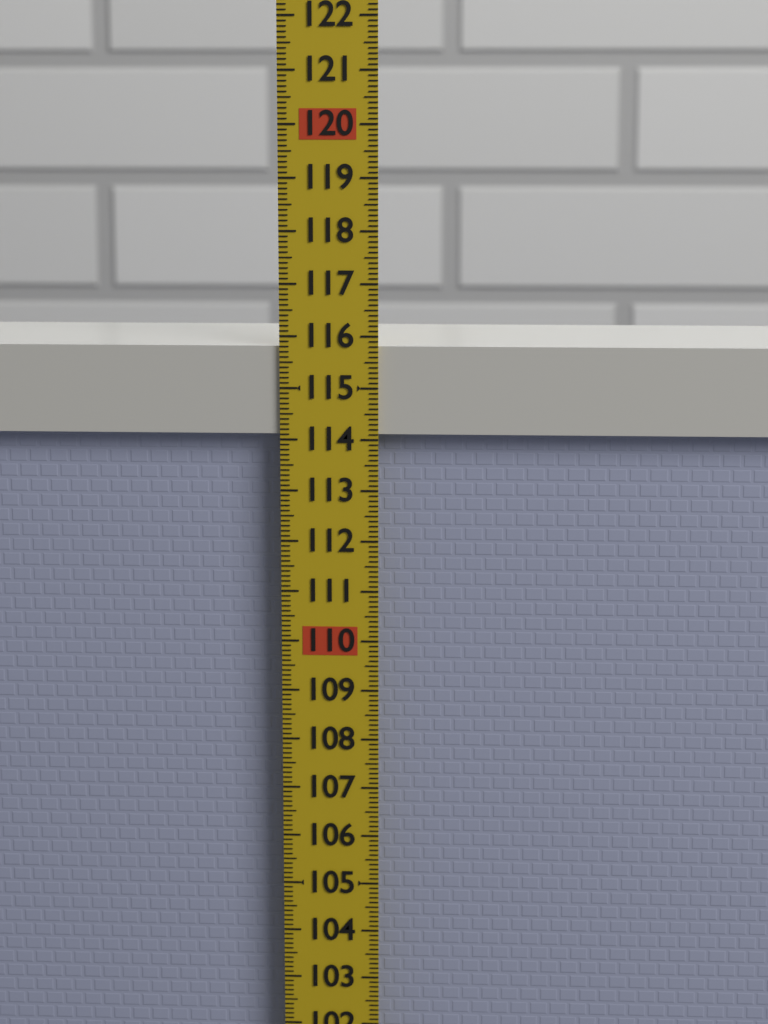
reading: 115.8 (no unit)
